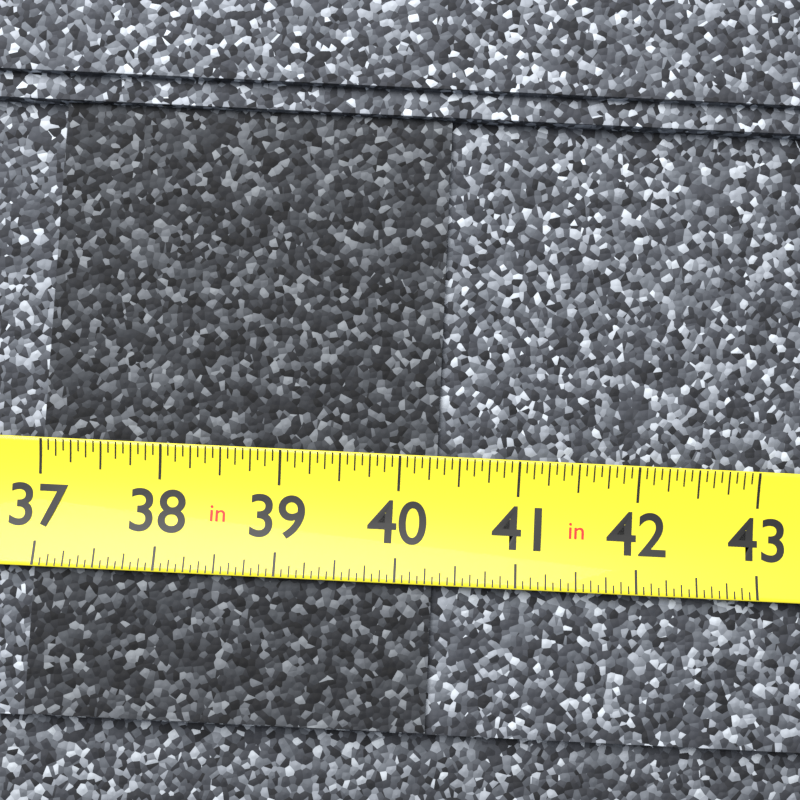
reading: 40.3125 in
